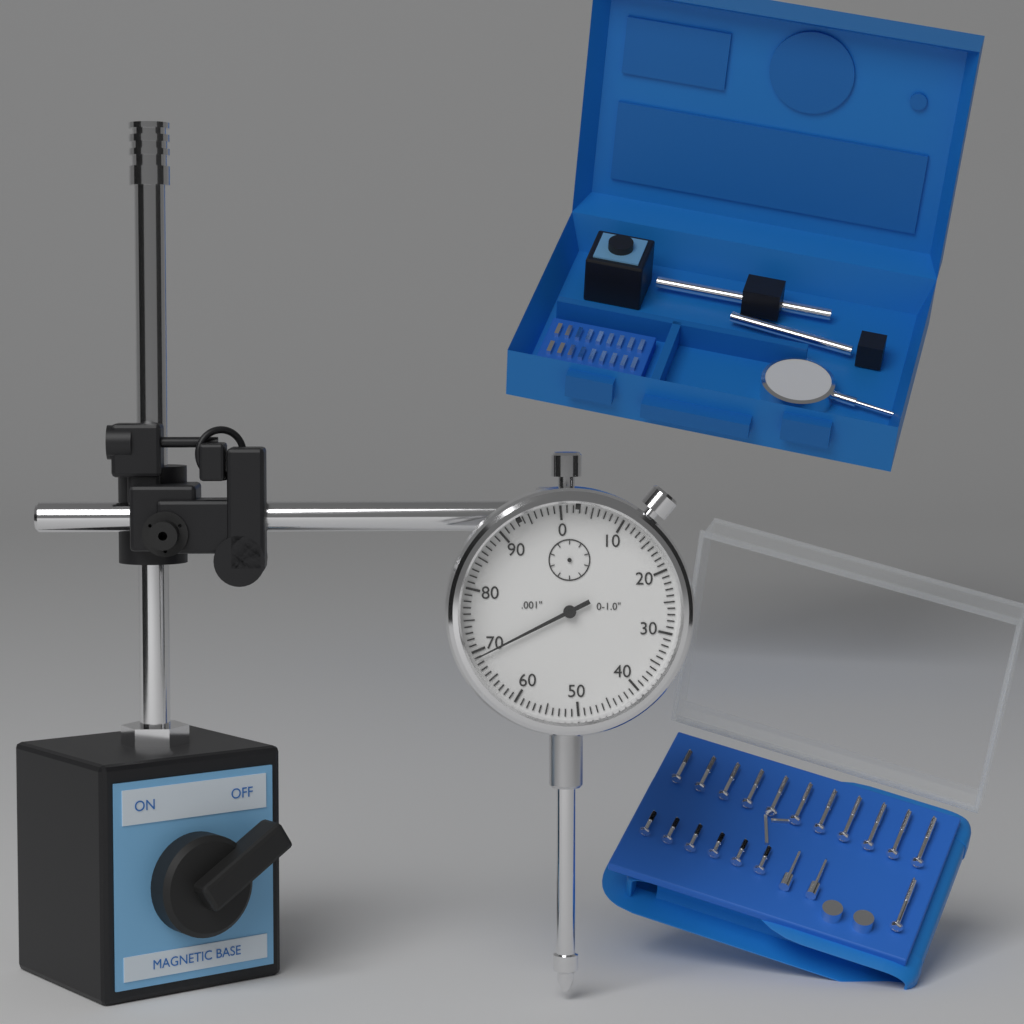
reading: 0.069 in
